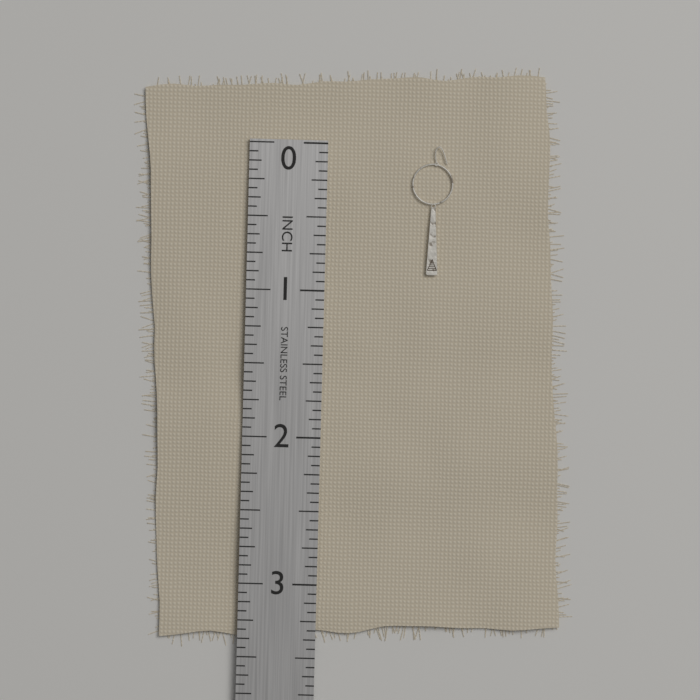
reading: 0.8750 in
